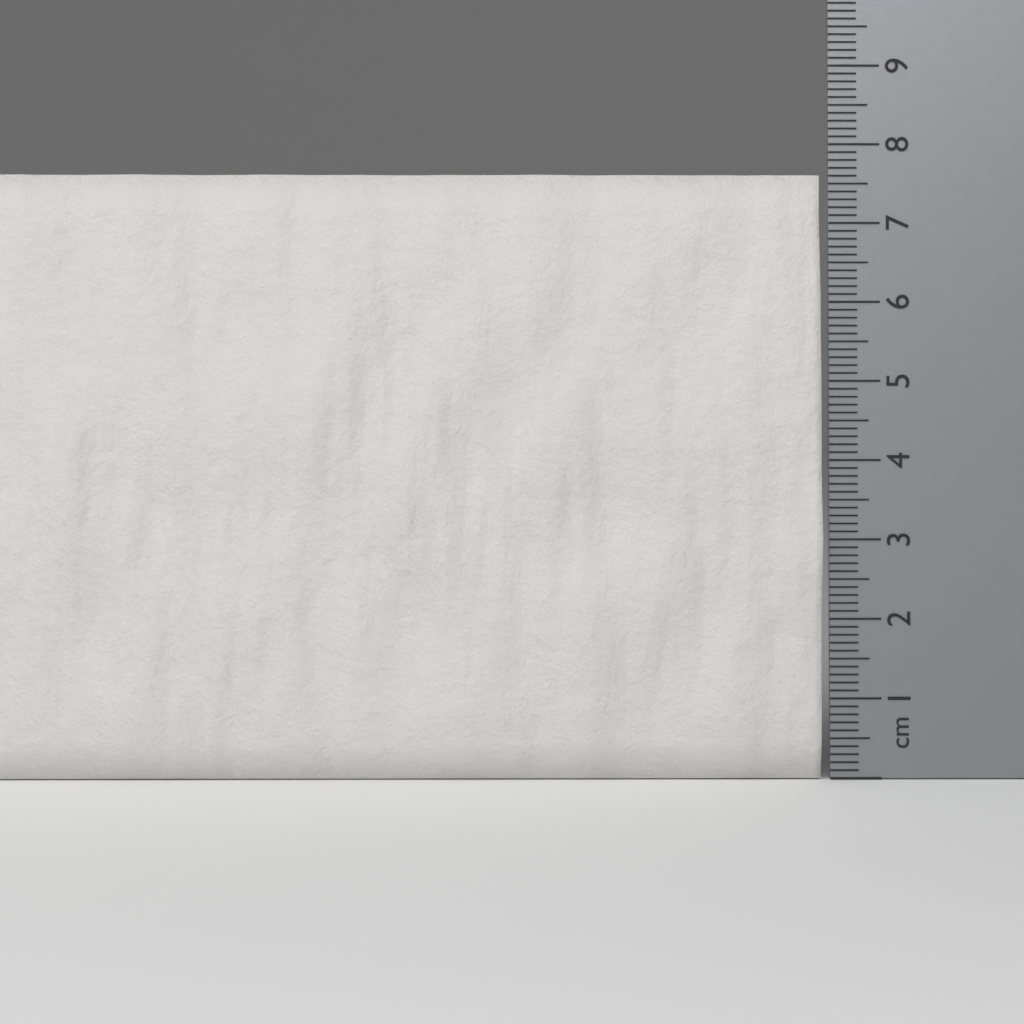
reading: 7.6 cm
